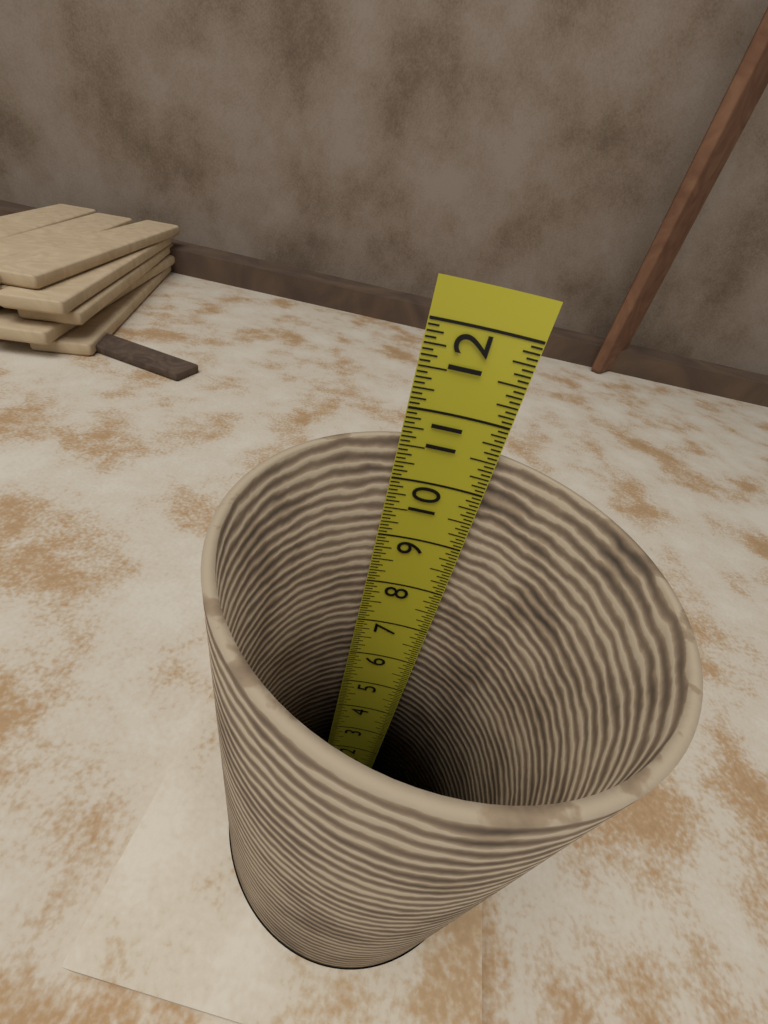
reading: 10.5625 in
